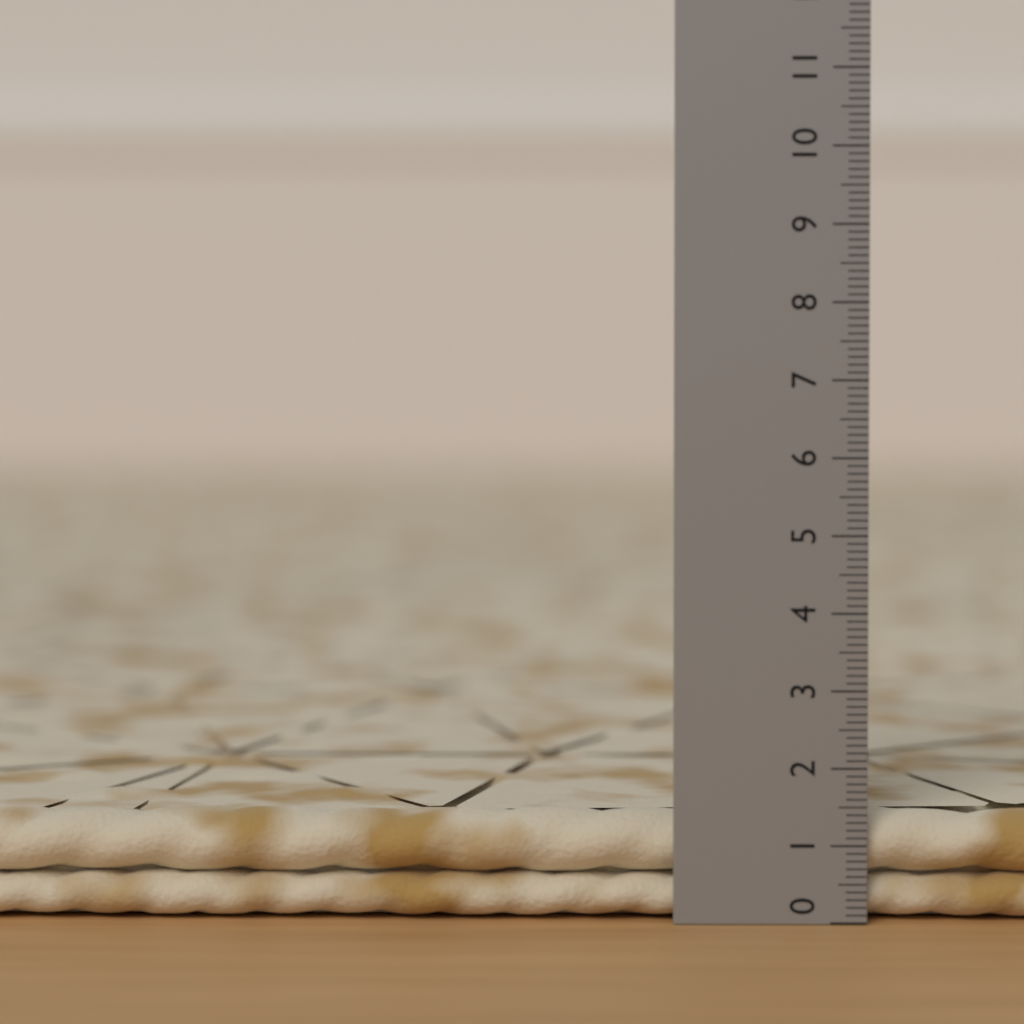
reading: 1.4 (no unit)
